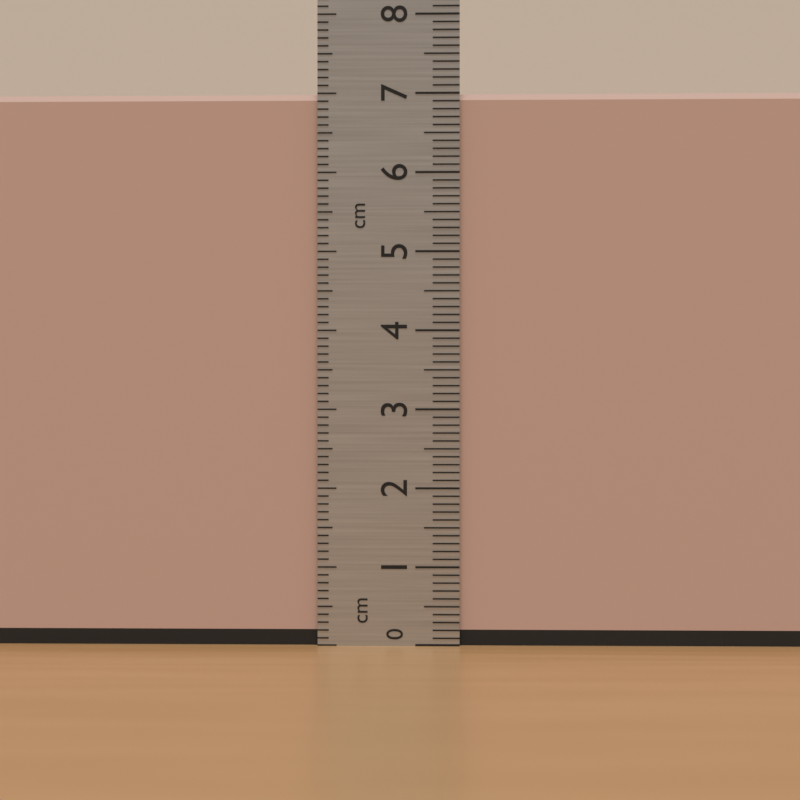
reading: 7.0 cm
